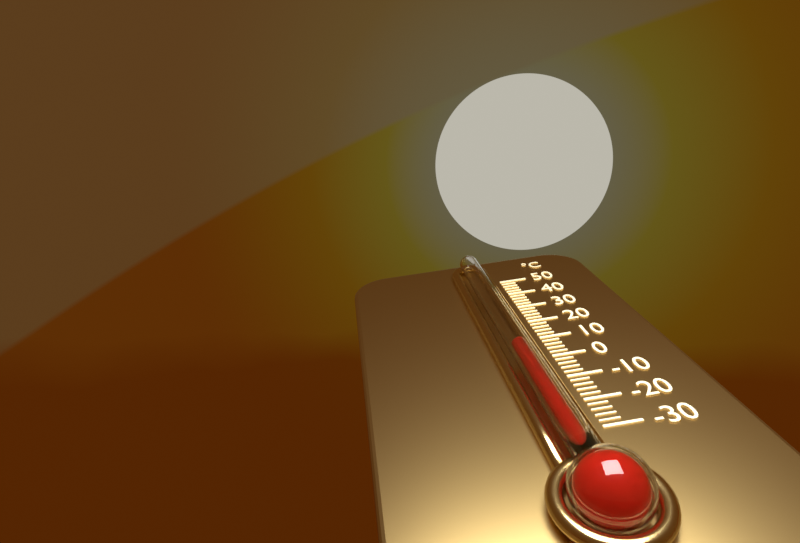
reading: 0 °C
